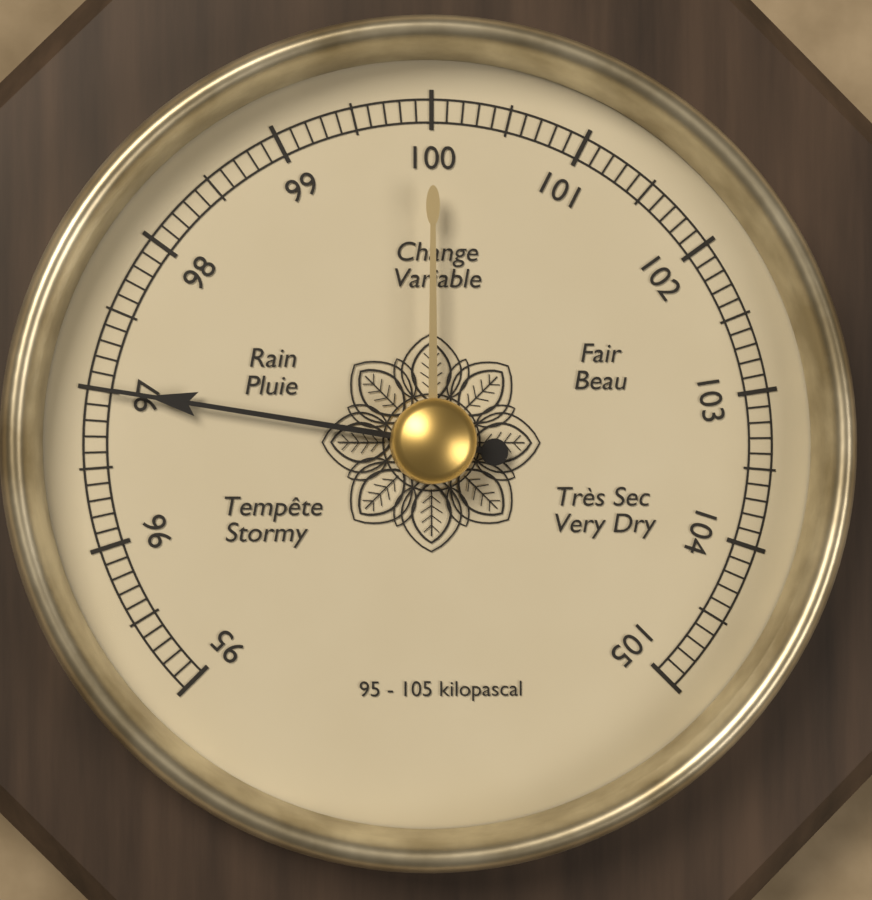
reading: 97.0 kPa
